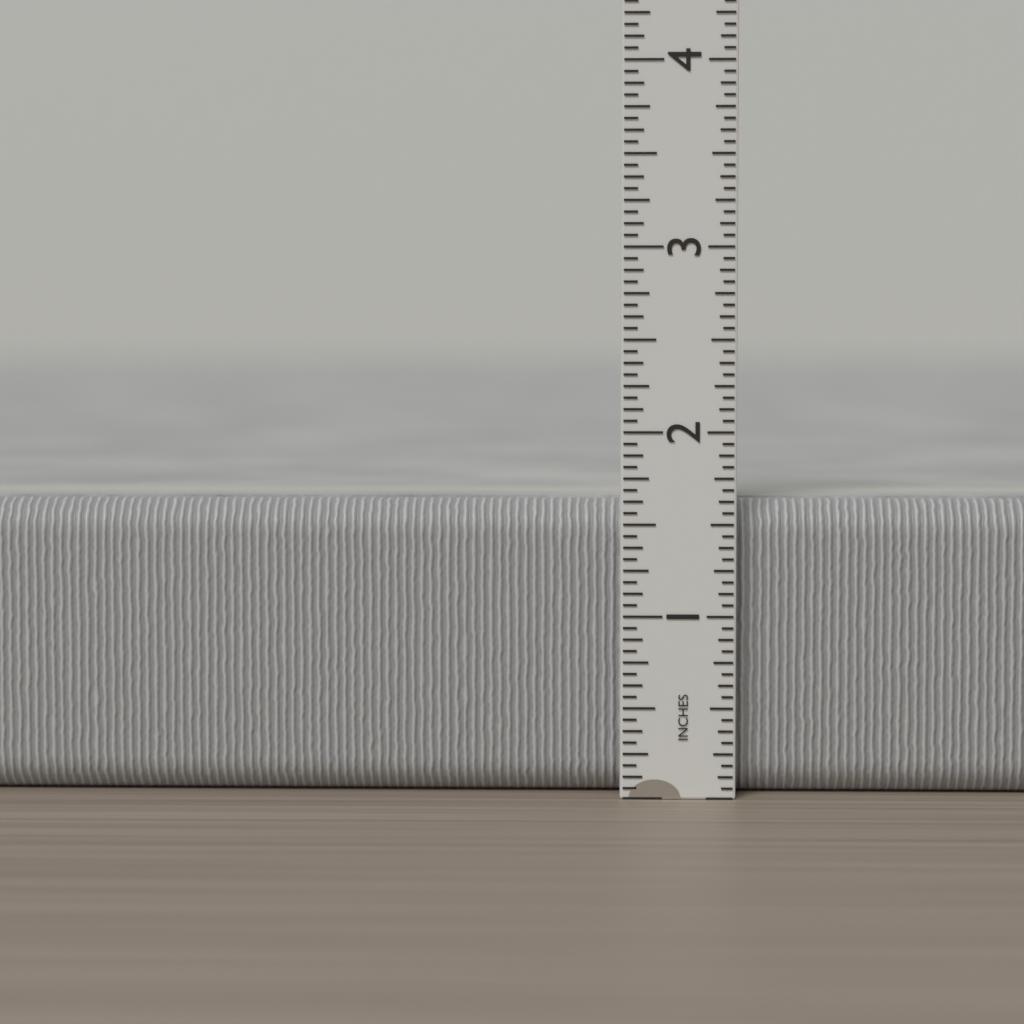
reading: 1.6250 in
